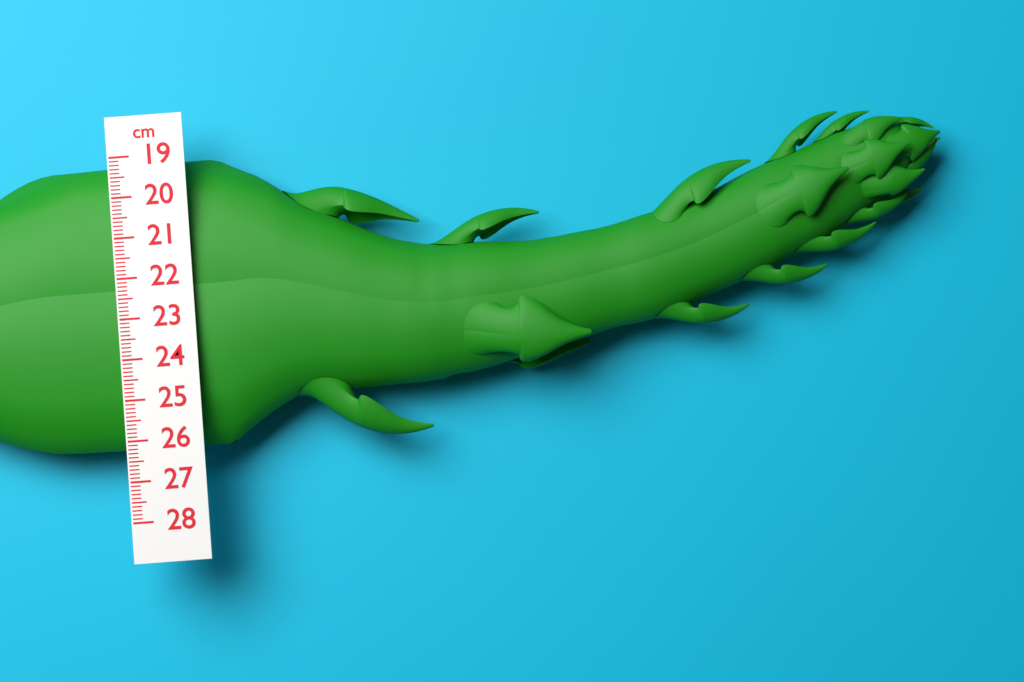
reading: 26.3 cm
